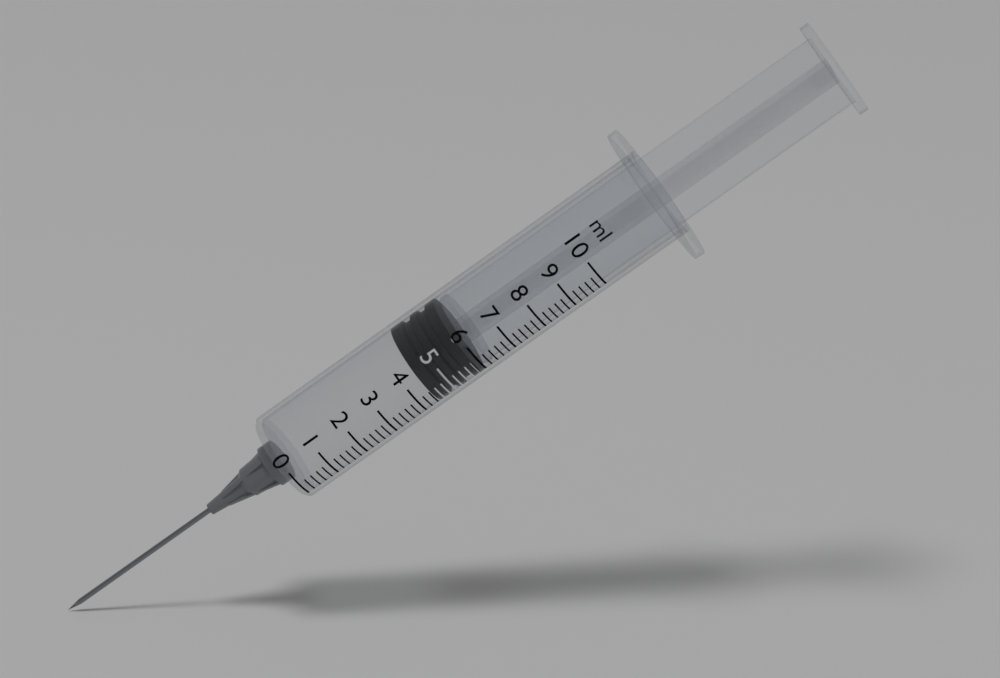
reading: 4.4 ml
